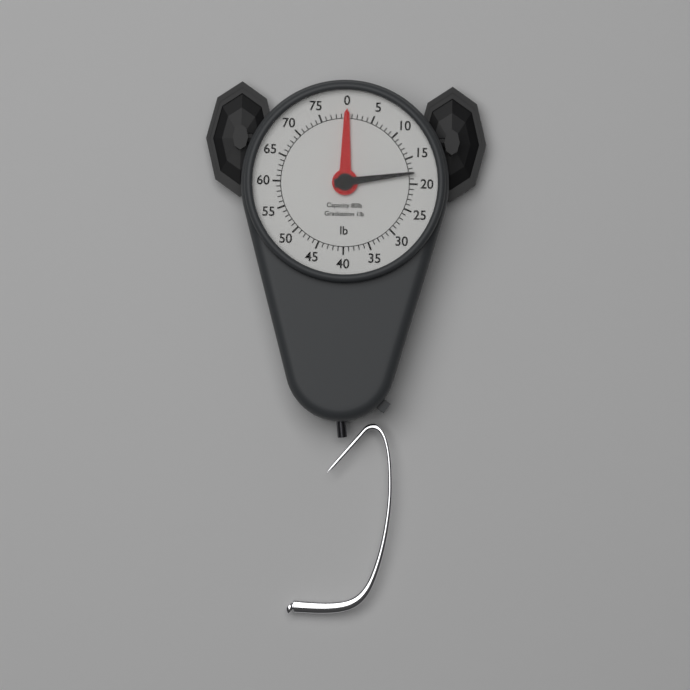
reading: 18 lb
